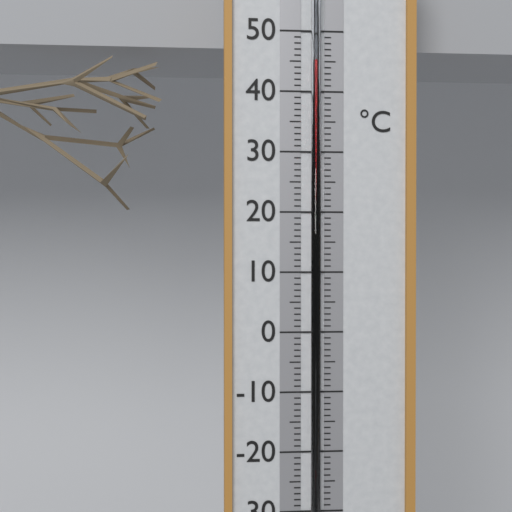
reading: 45 °C
